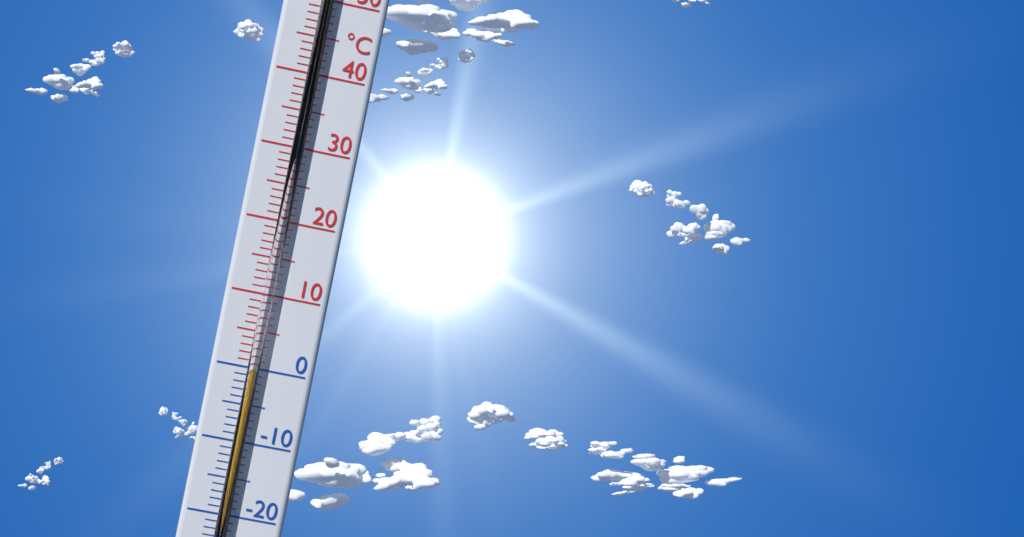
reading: 0 °C
